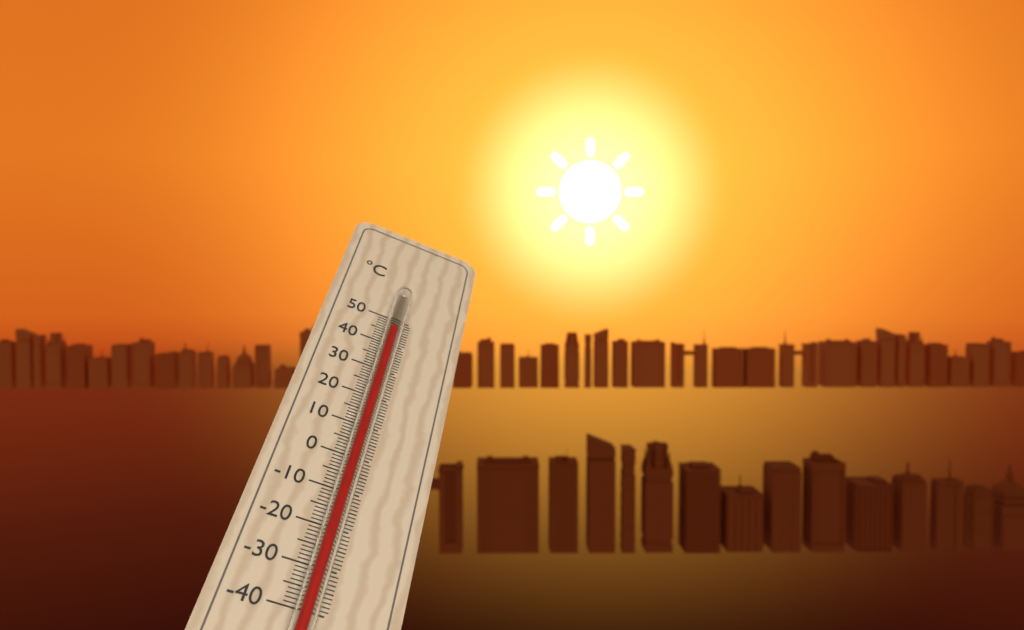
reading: 43 °C
